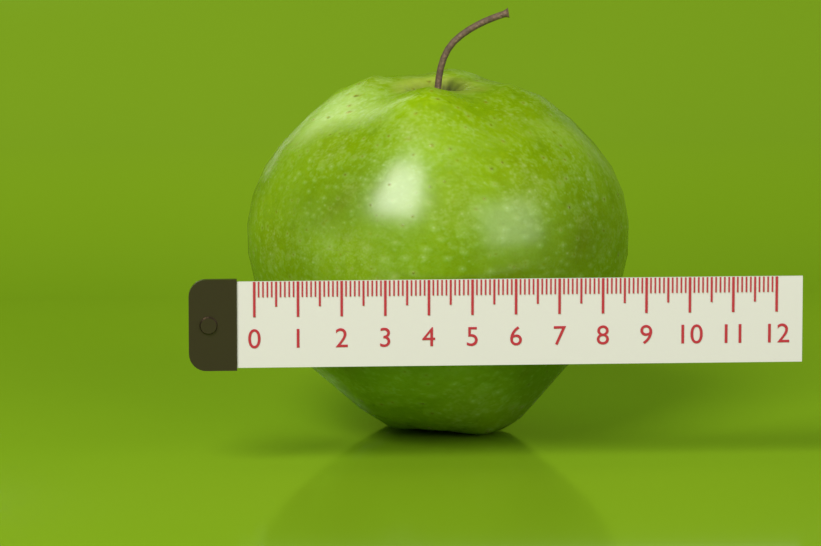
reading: 9.0 (no unit)
